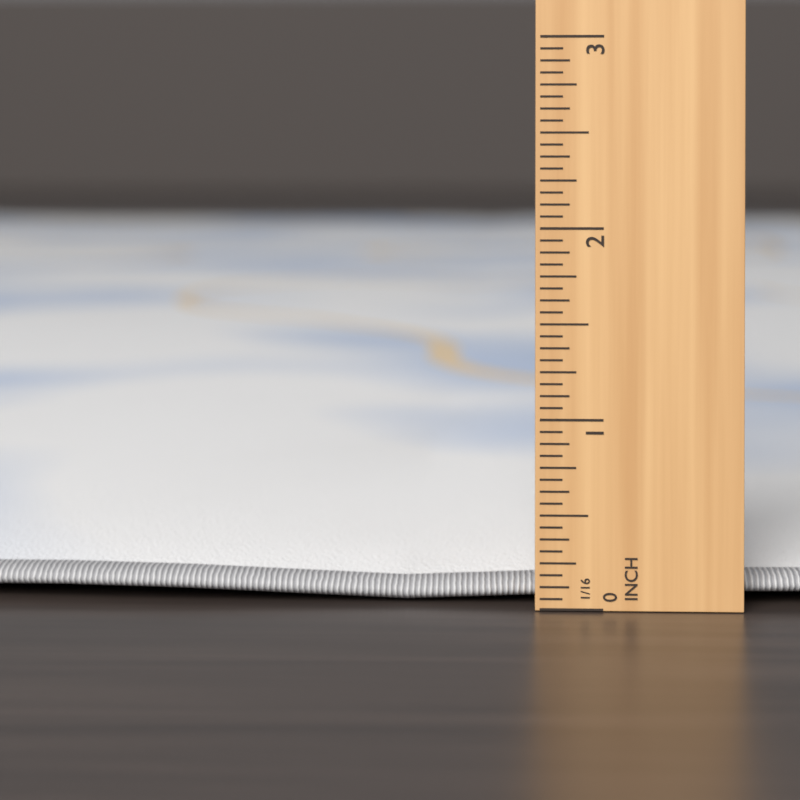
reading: 0.3125 in
